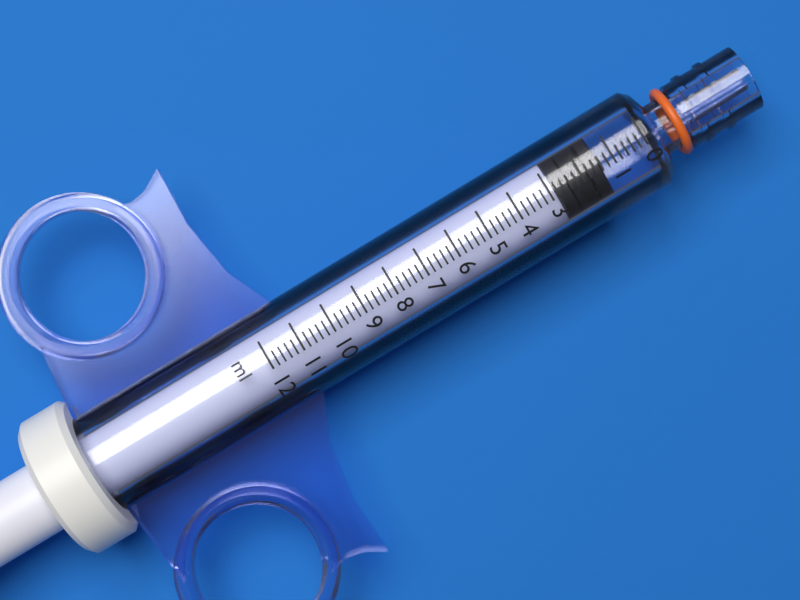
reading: 1.4 ml
